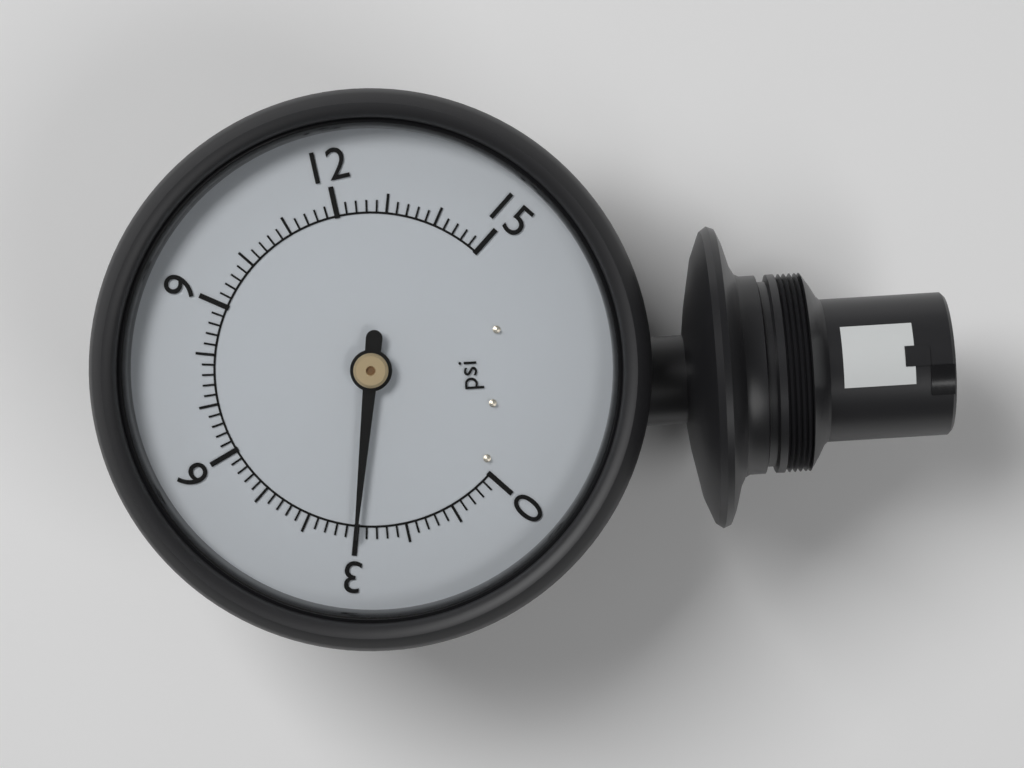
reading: 3.0 psi
